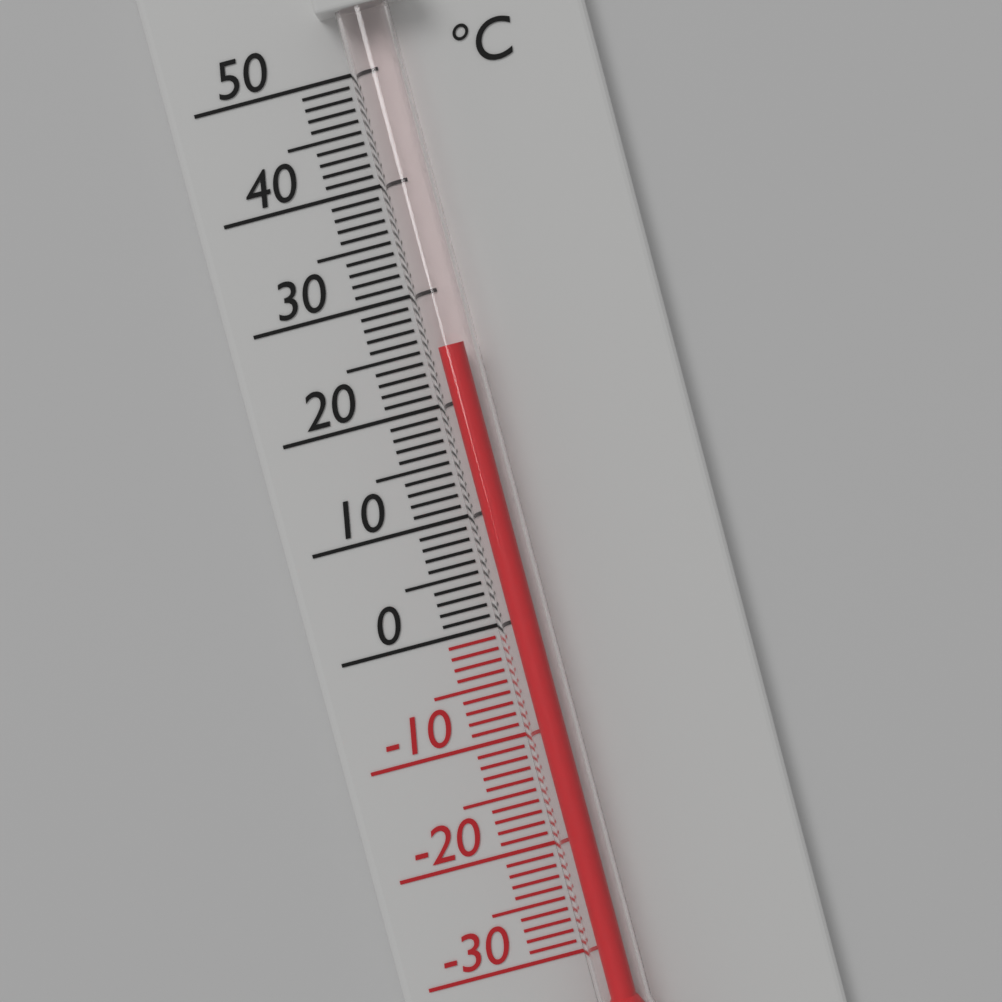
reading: 25 °C
